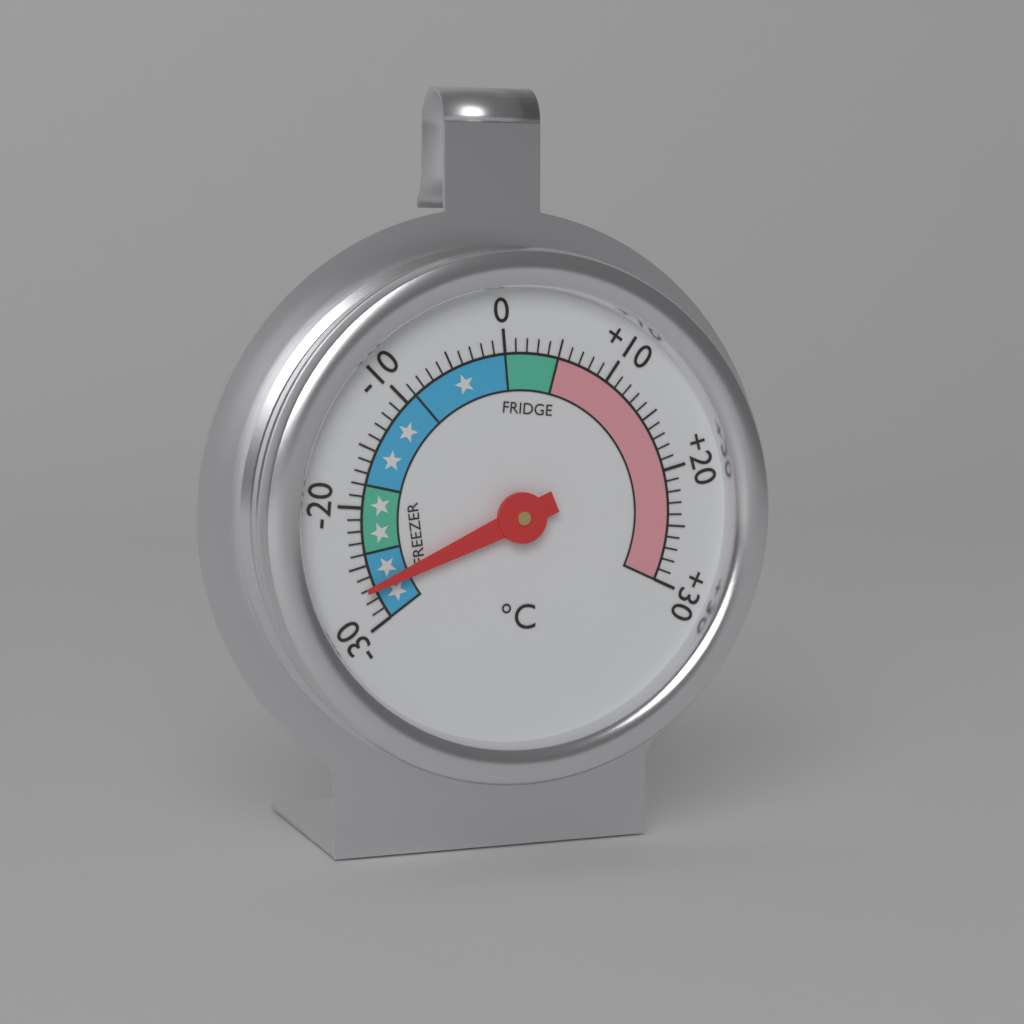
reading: -27 °C
